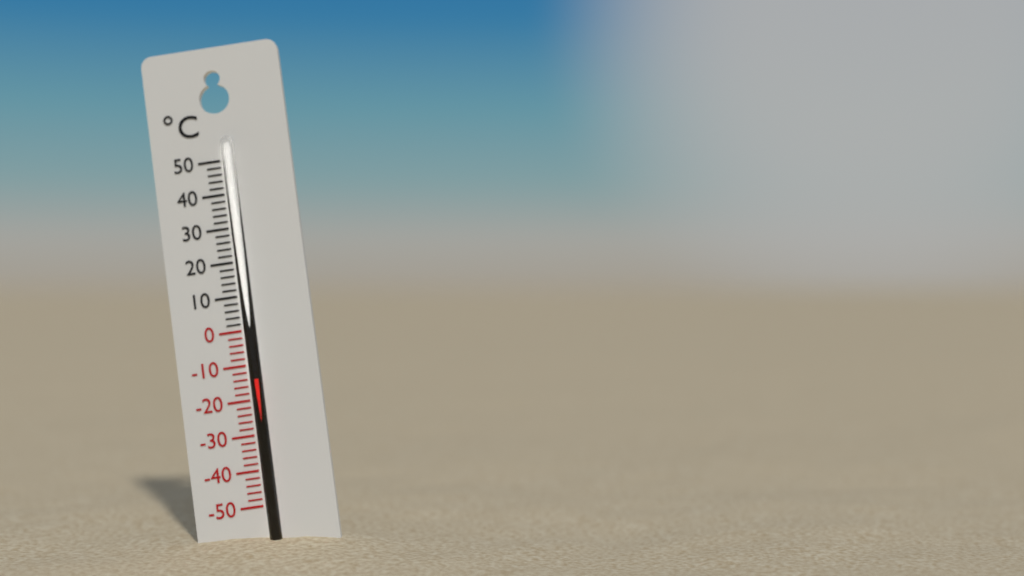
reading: -14 °C
